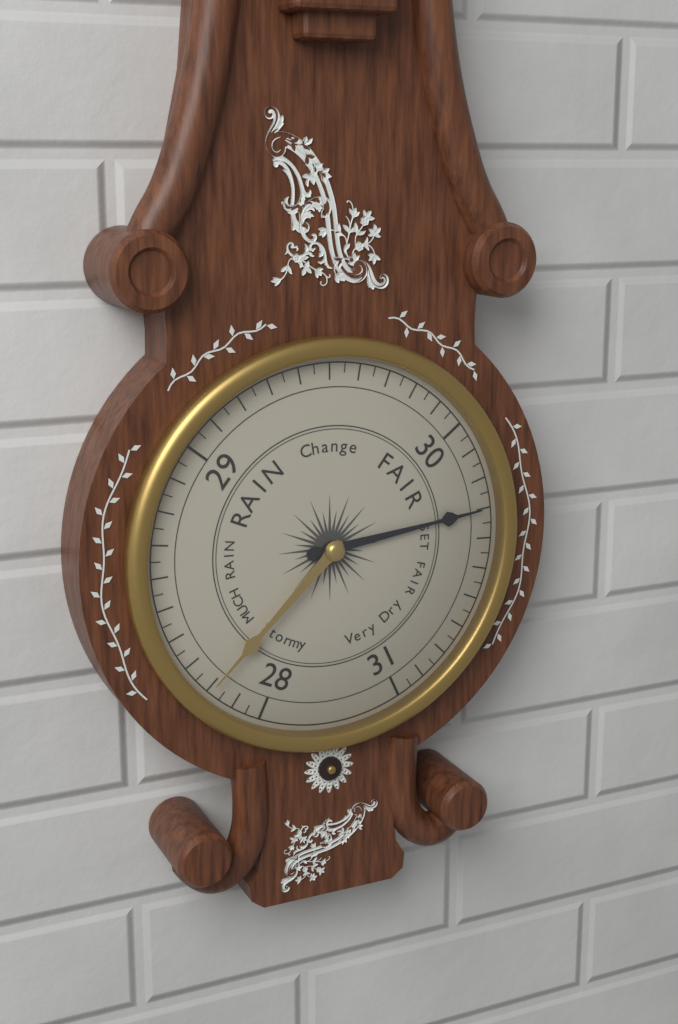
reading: 30.30 (no unit)
